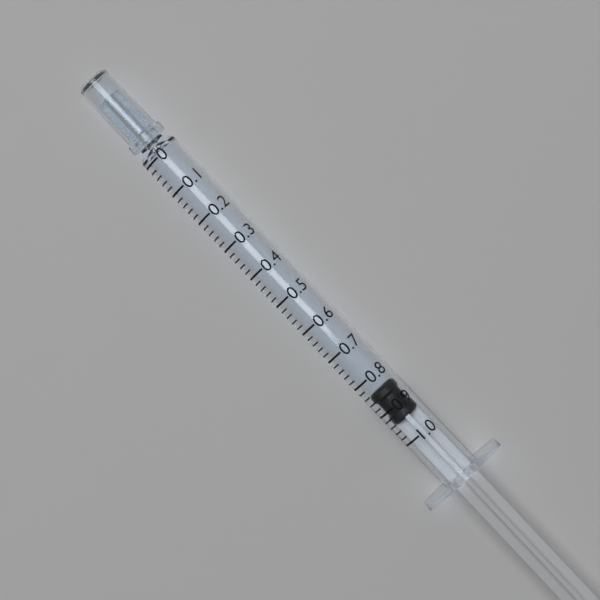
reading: 0.84 (no unit)
